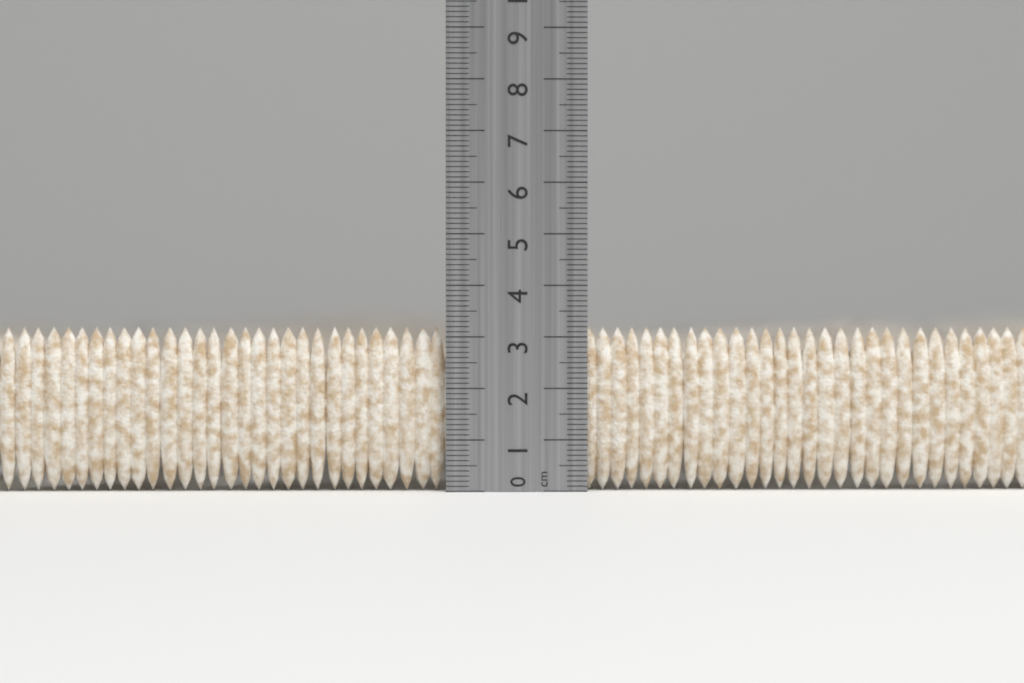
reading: 3.2 cm
